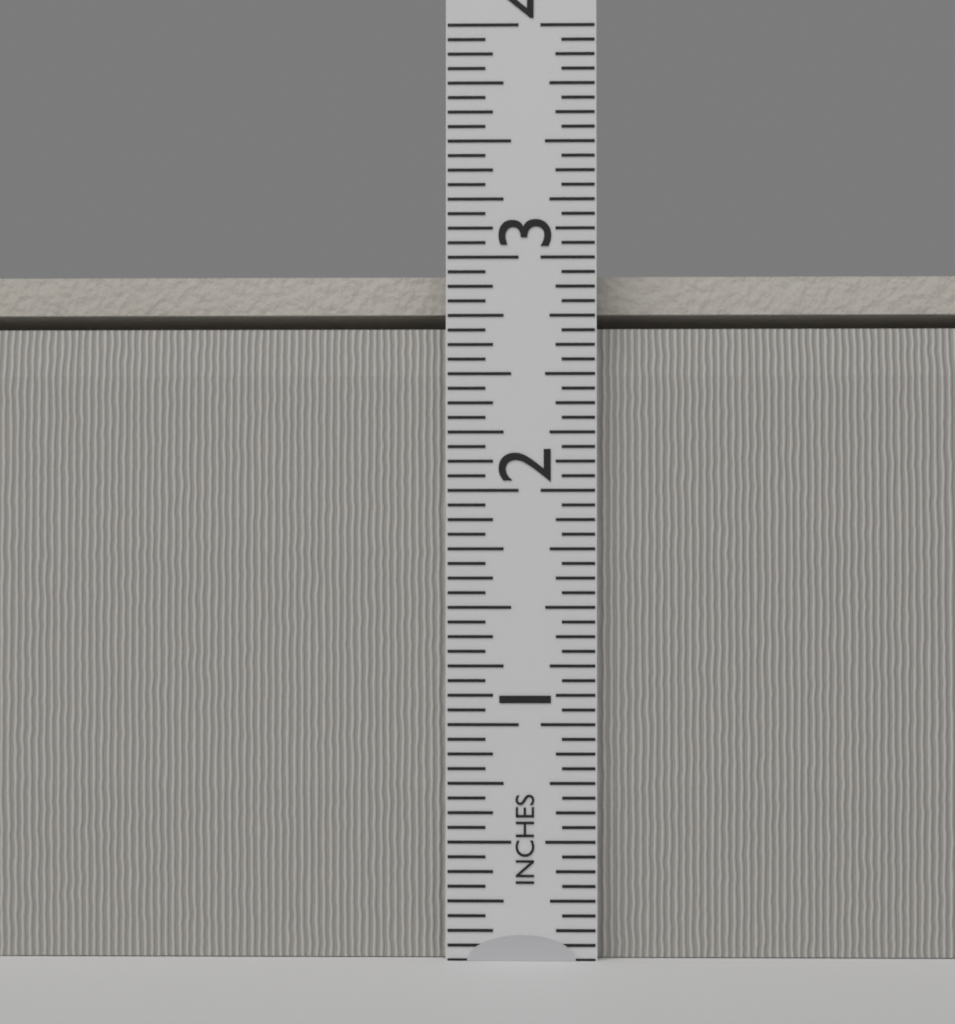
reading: 2.9375 in
